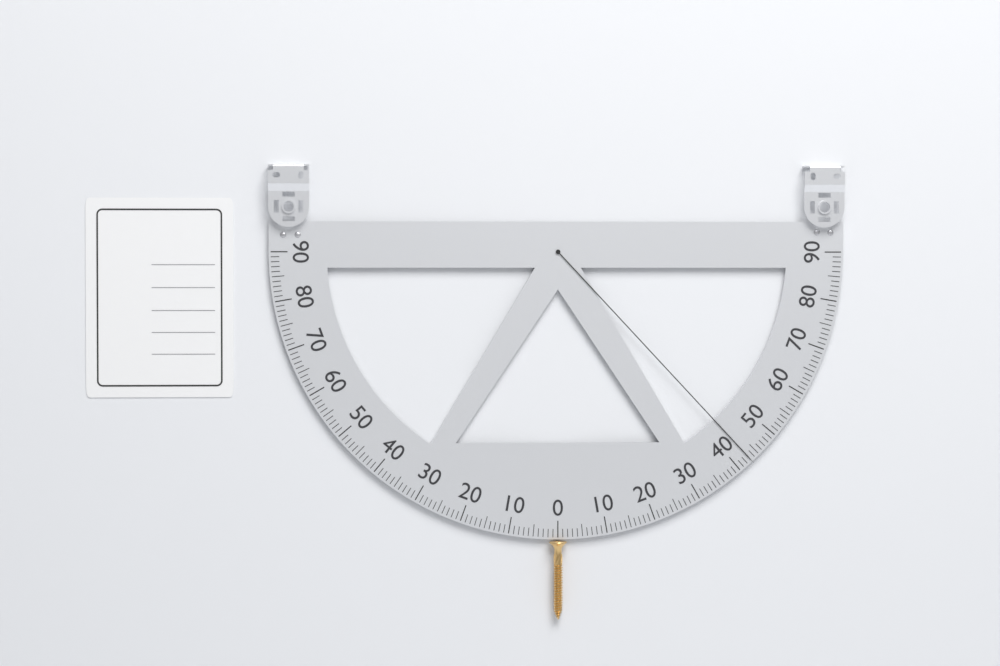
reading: 43 (no unit)
